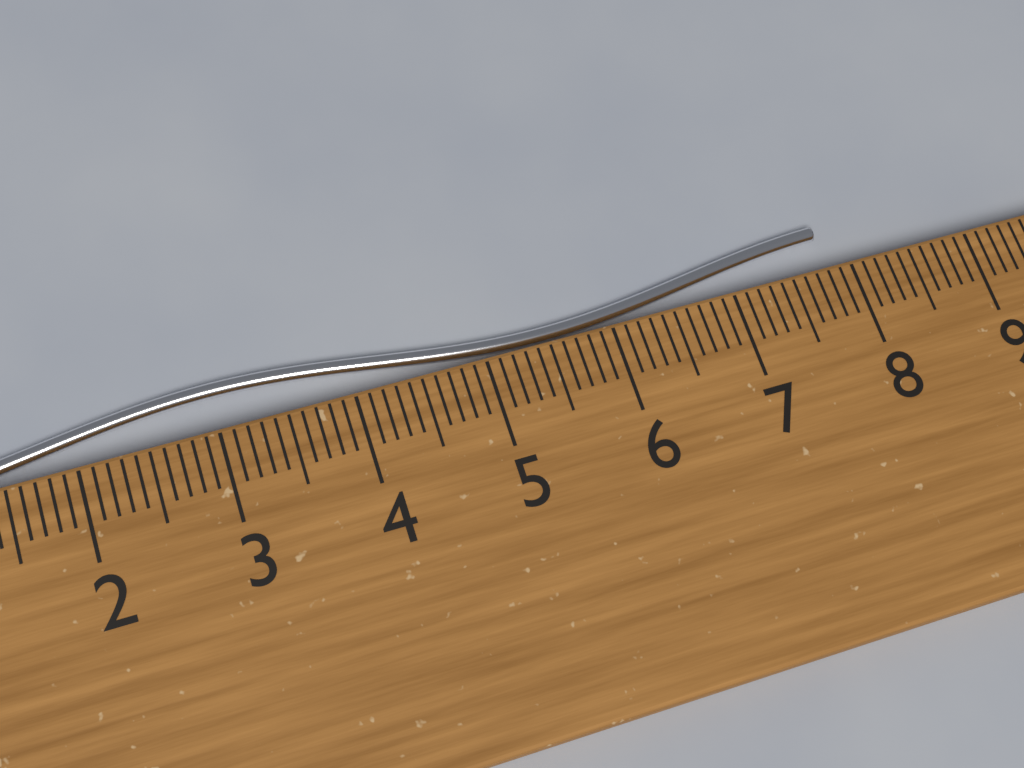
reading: 7.9 cm
